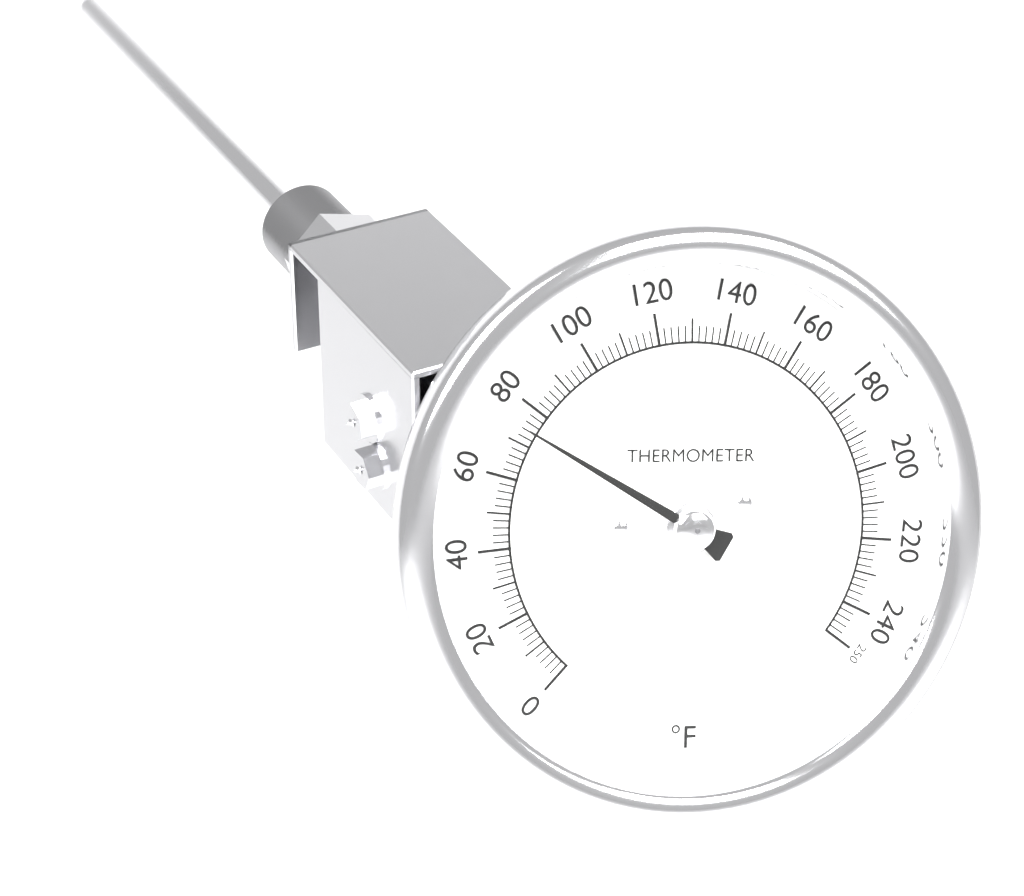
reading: 74 °F
